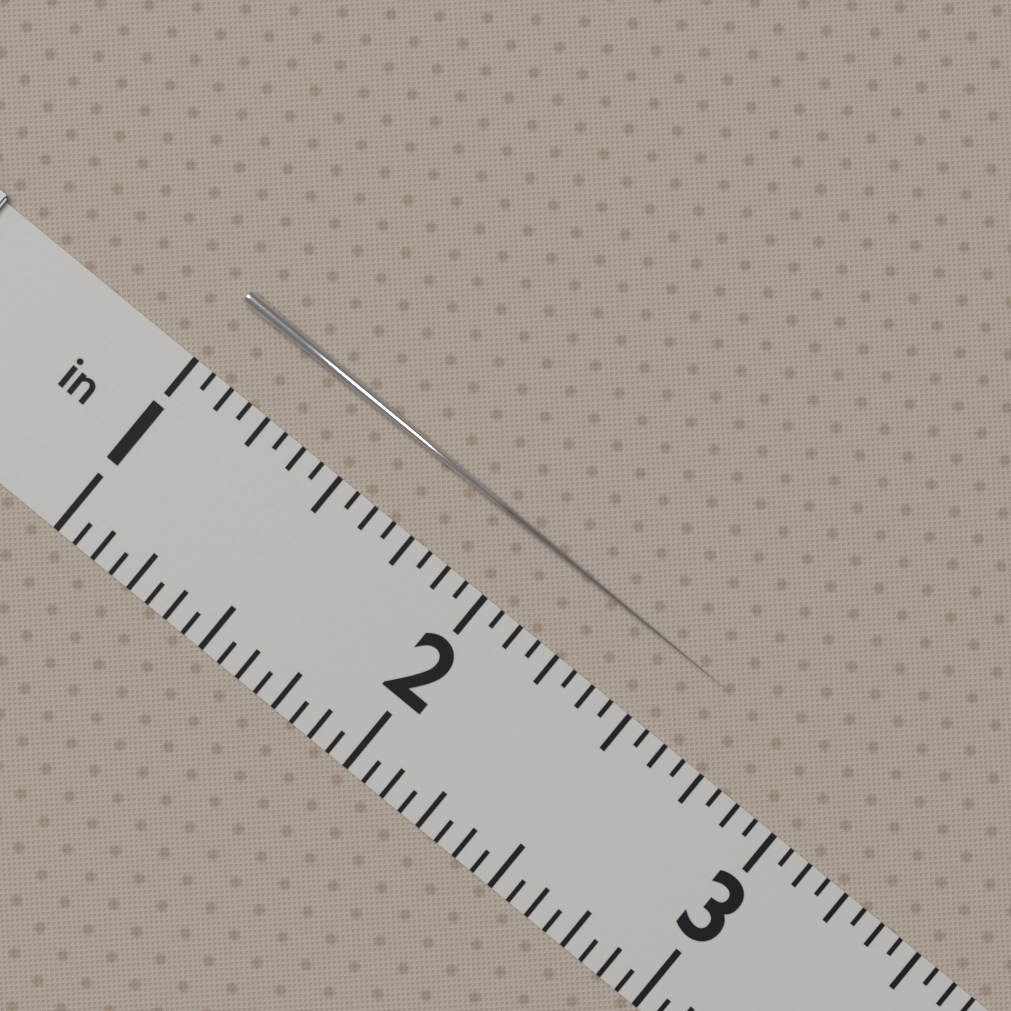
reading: 2.6875 in
